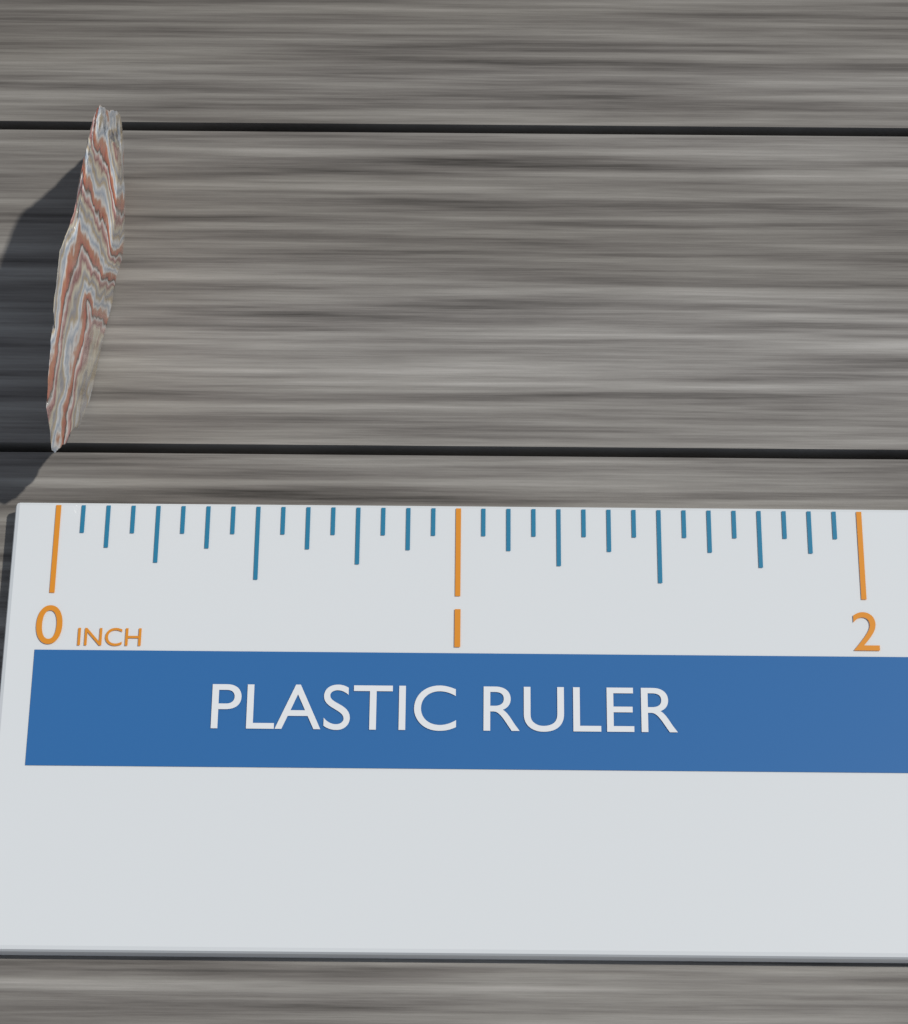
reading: 0.1250 inch
